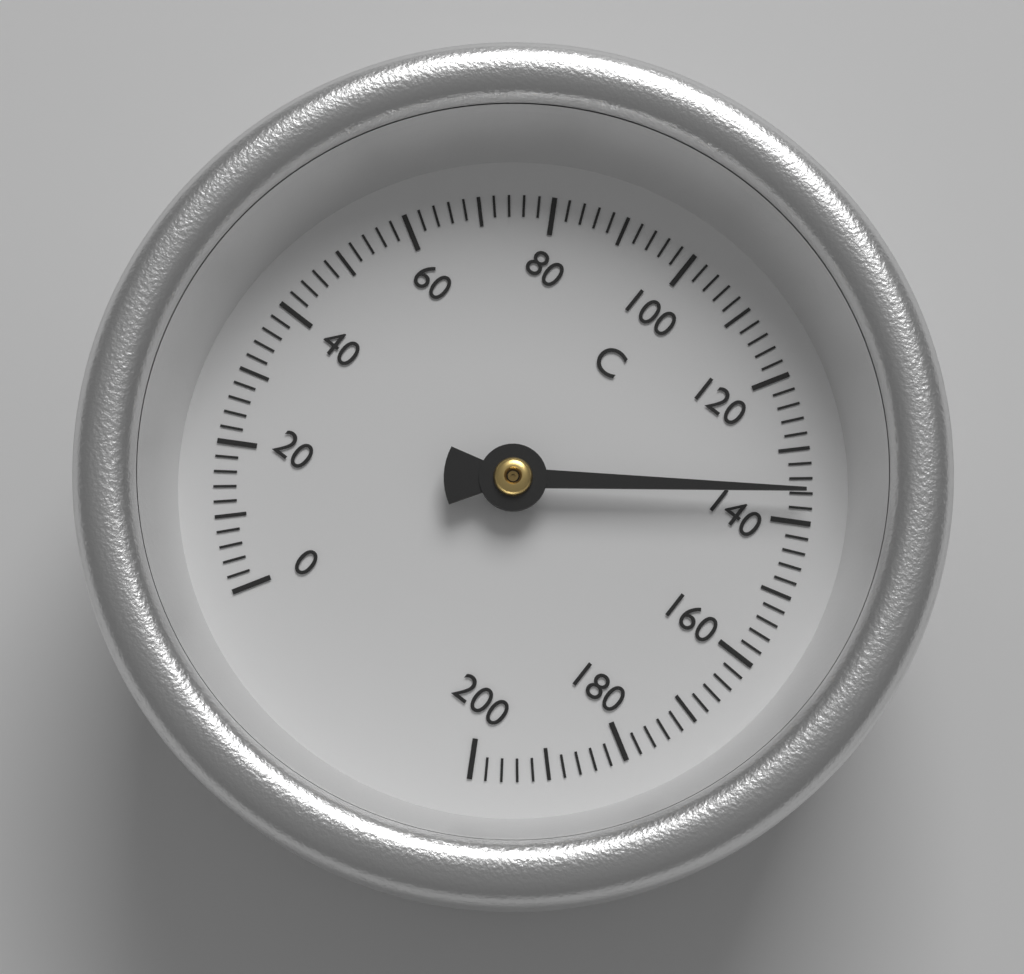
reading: 136 °C
